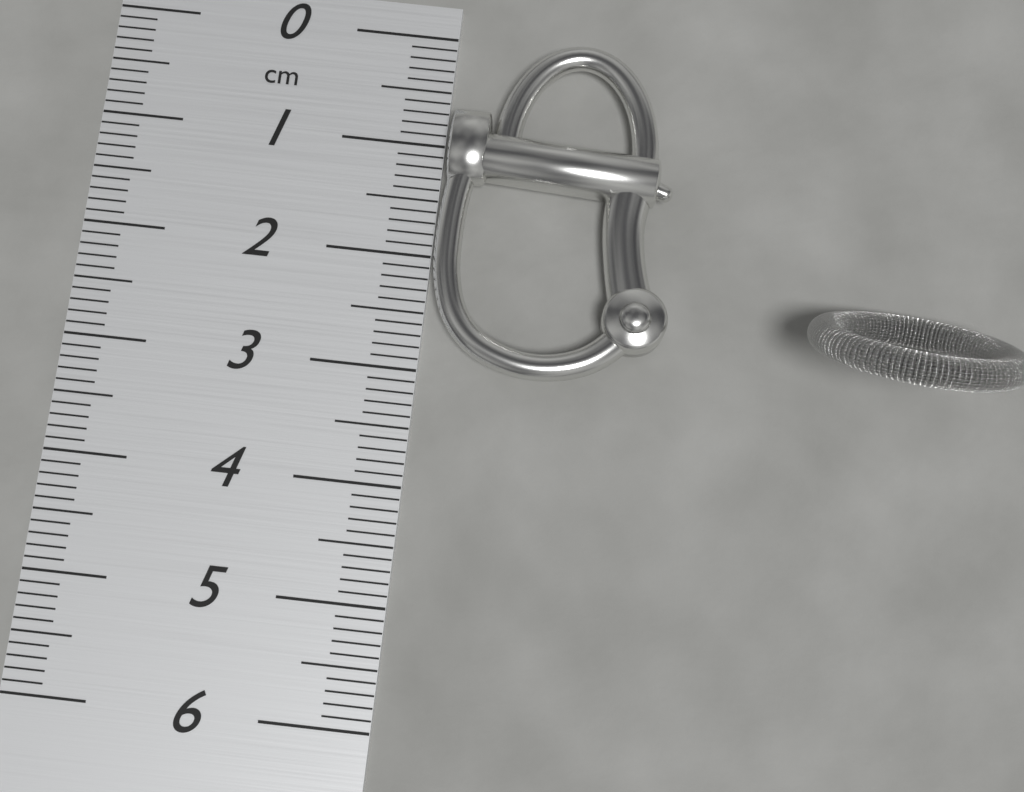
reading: 3.0 cm
